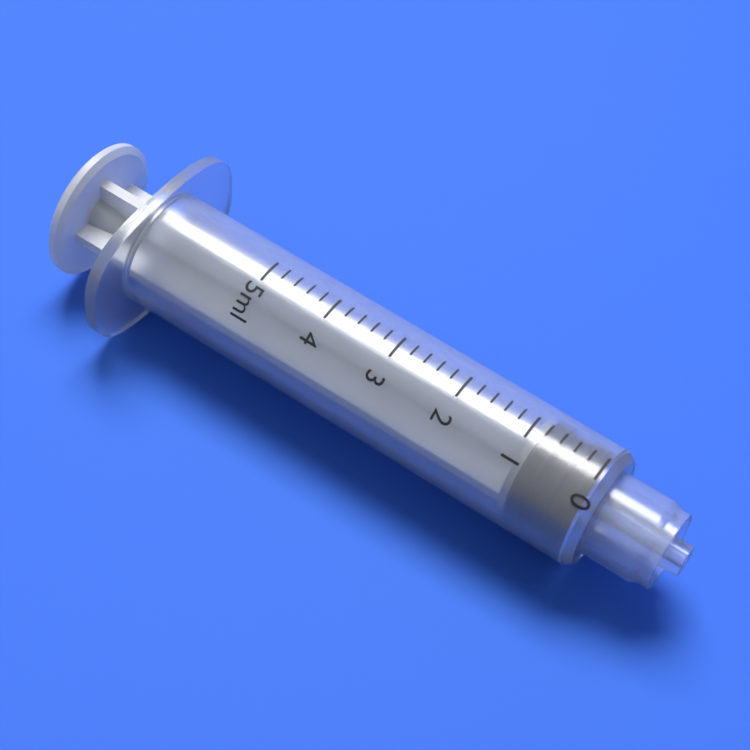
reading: 0.0 ml
